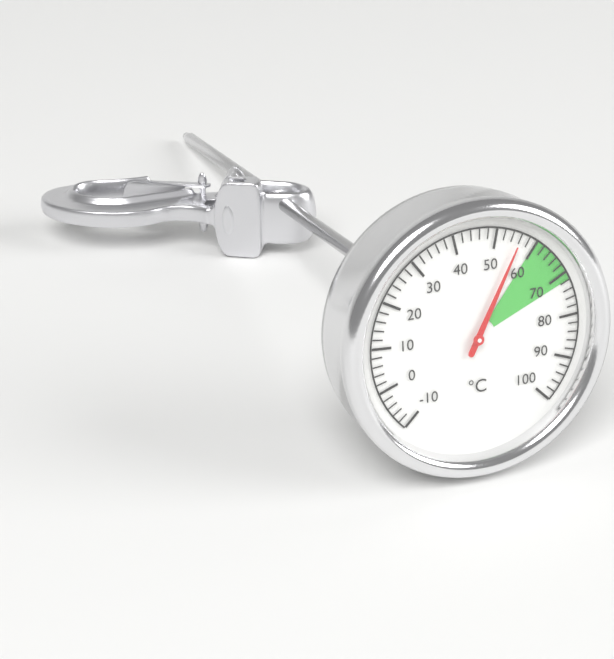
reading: 56 °C
